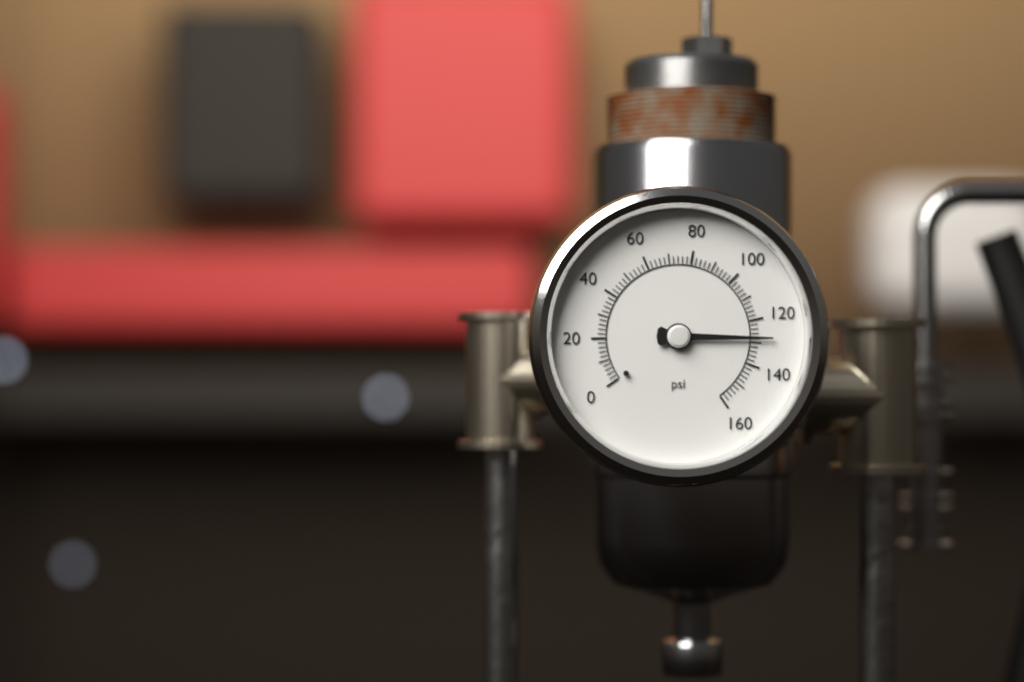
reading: 128 psi
